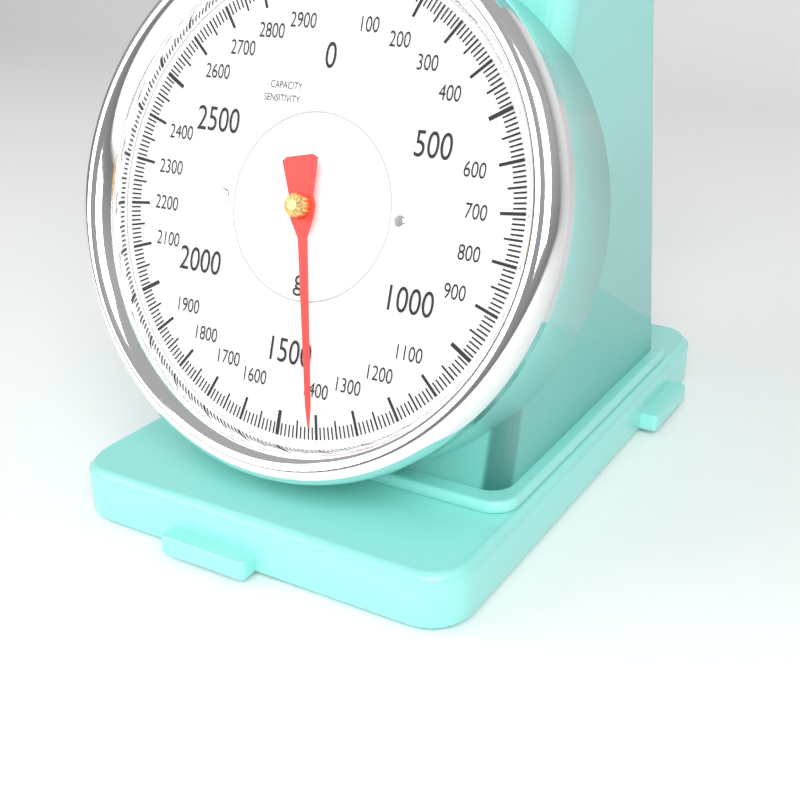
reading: 1400 g
